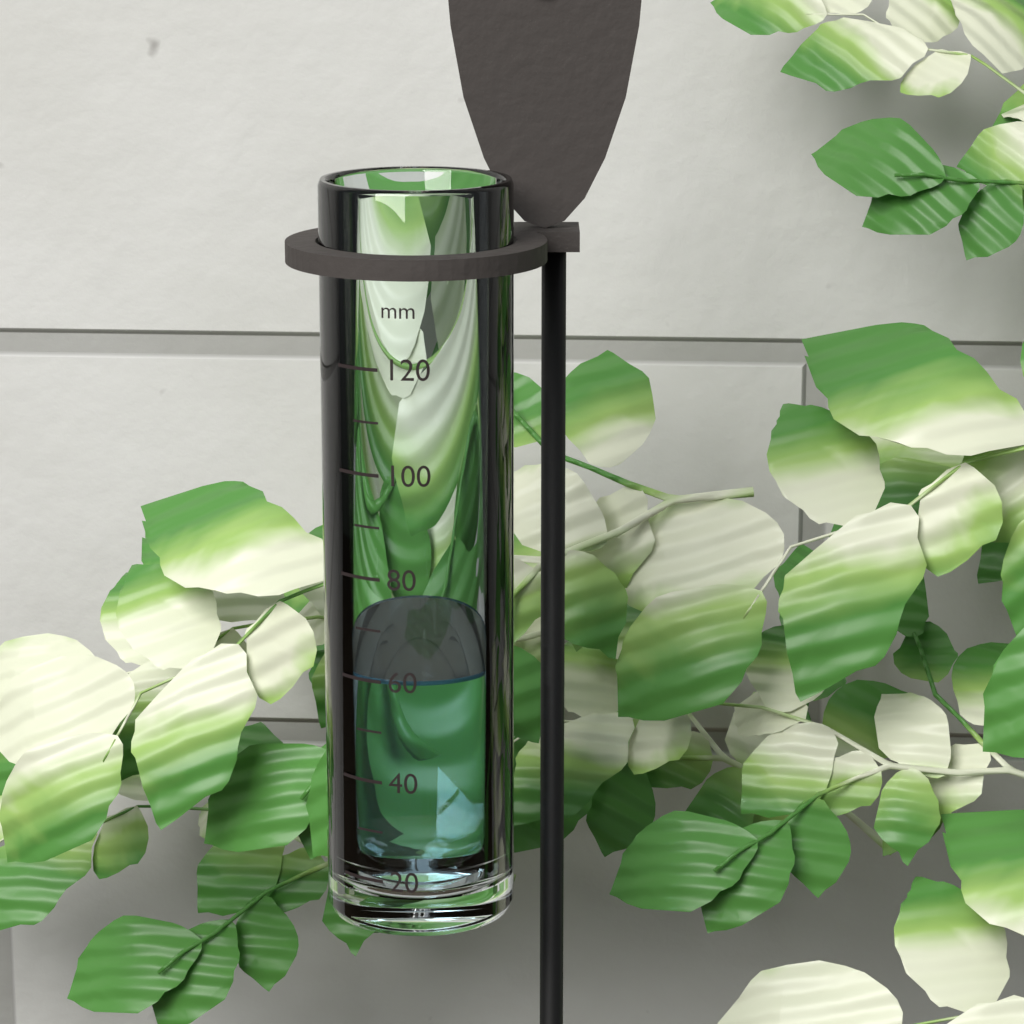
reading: 60 mm
